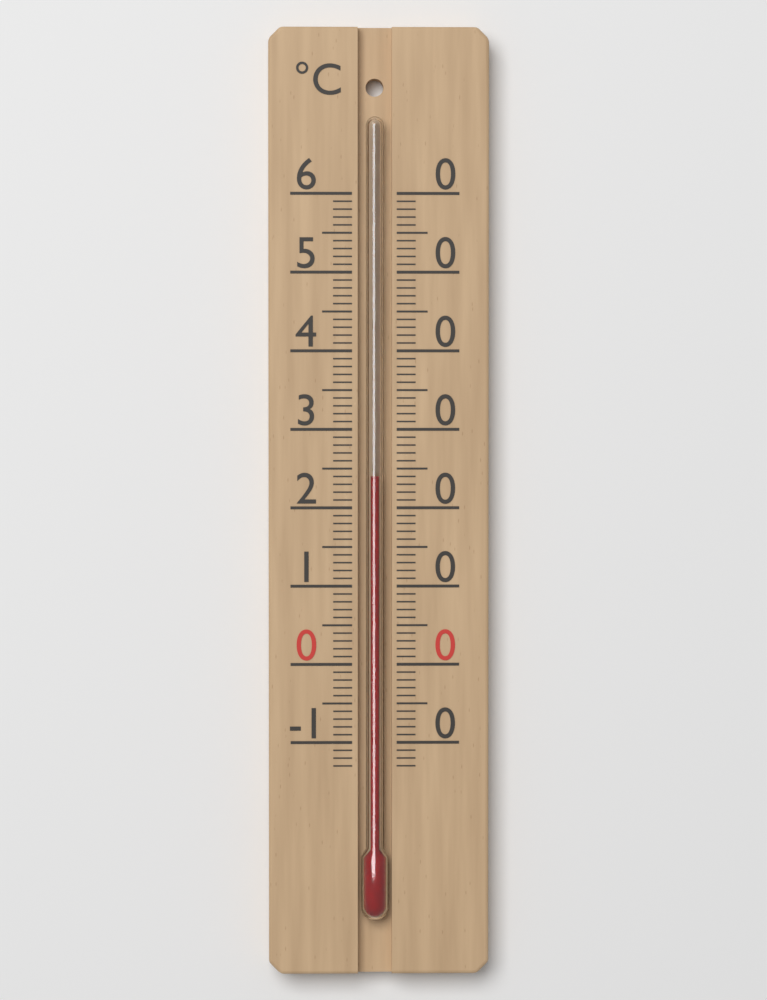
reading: 24 °C
